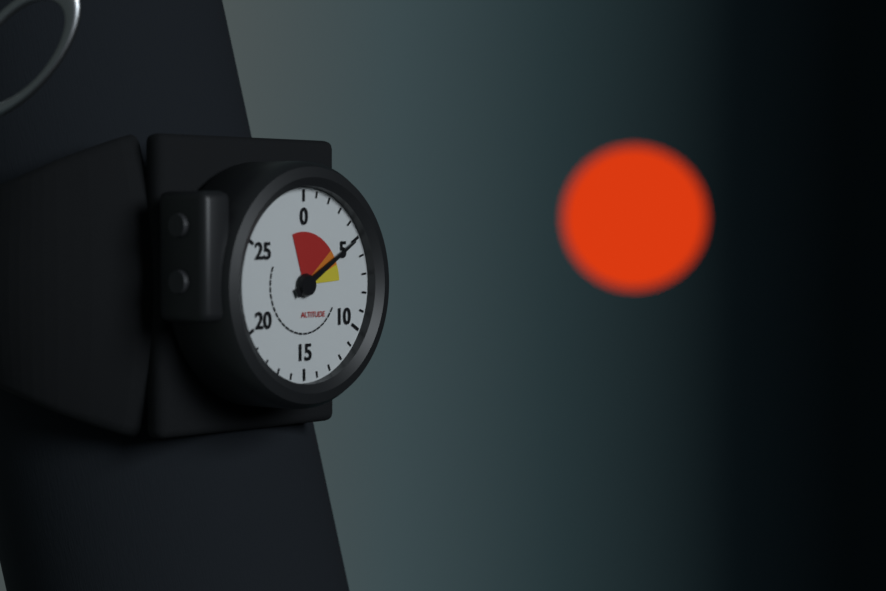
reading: 5 (no unit)
